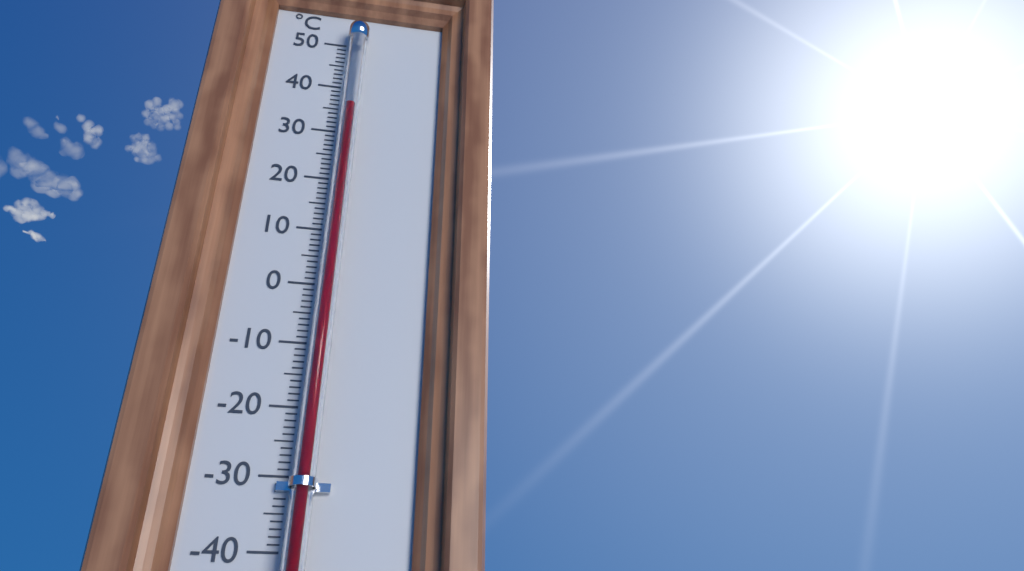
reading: 34 °C
